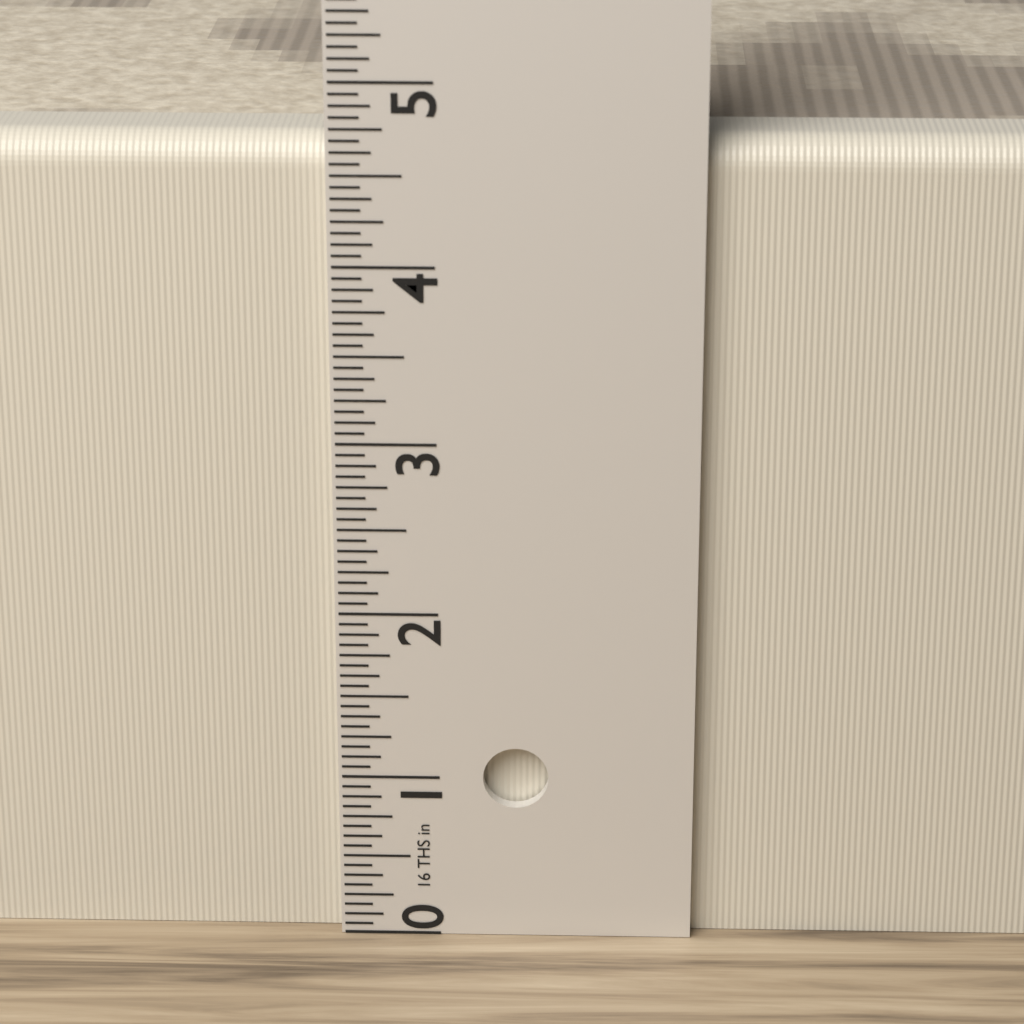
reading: 4.6875 in
